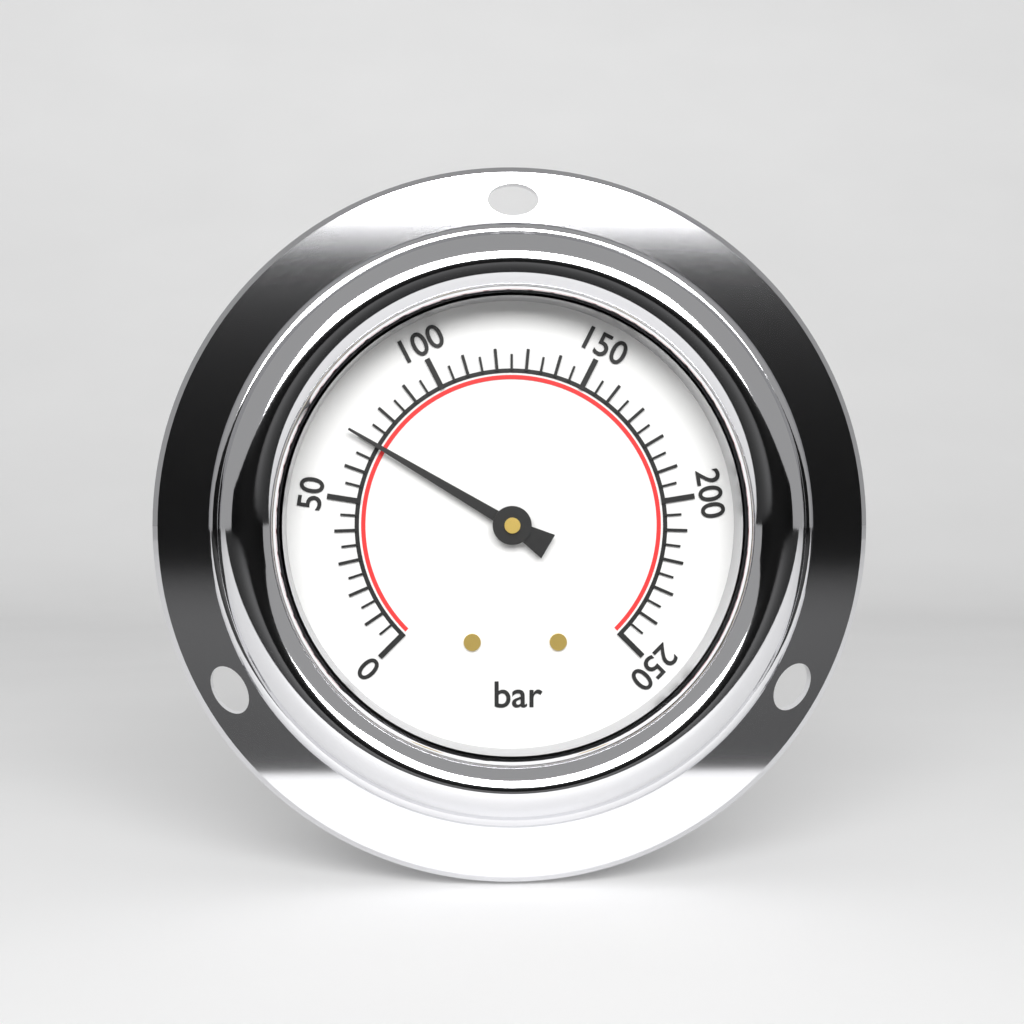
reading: 70 bar
